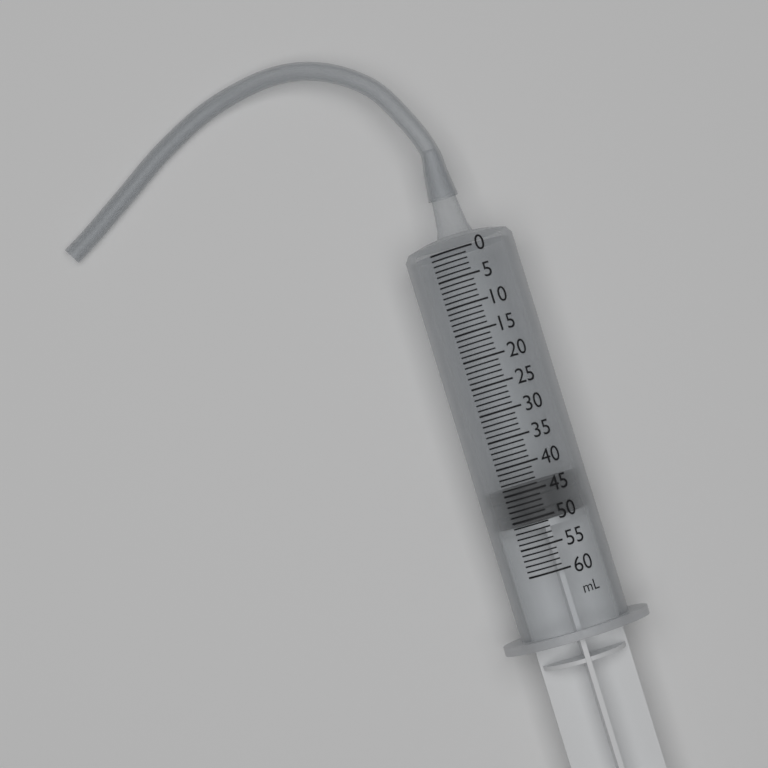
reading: 44 ml
